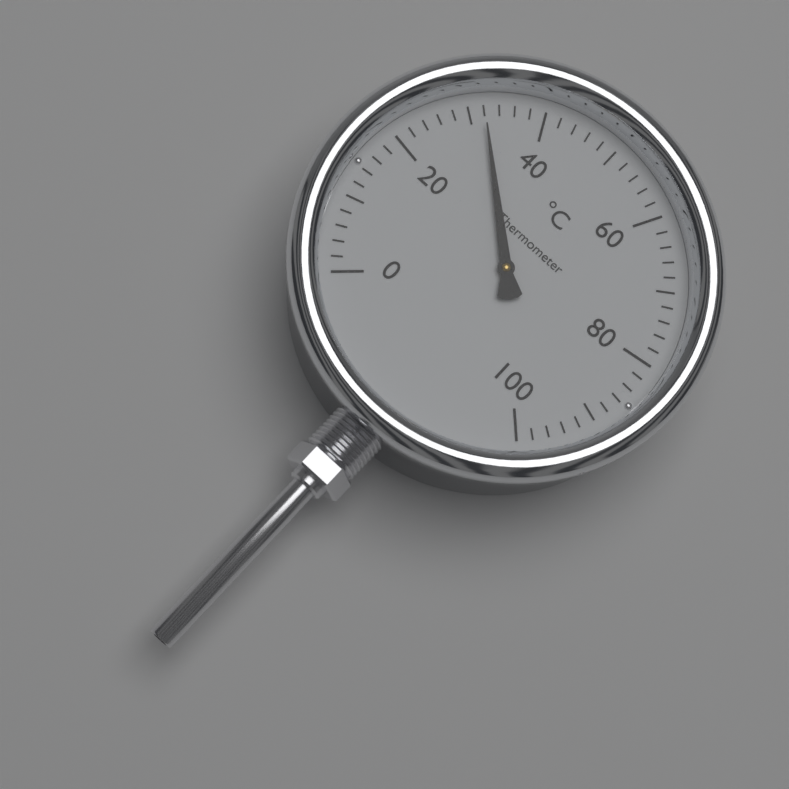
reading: 32 °C
